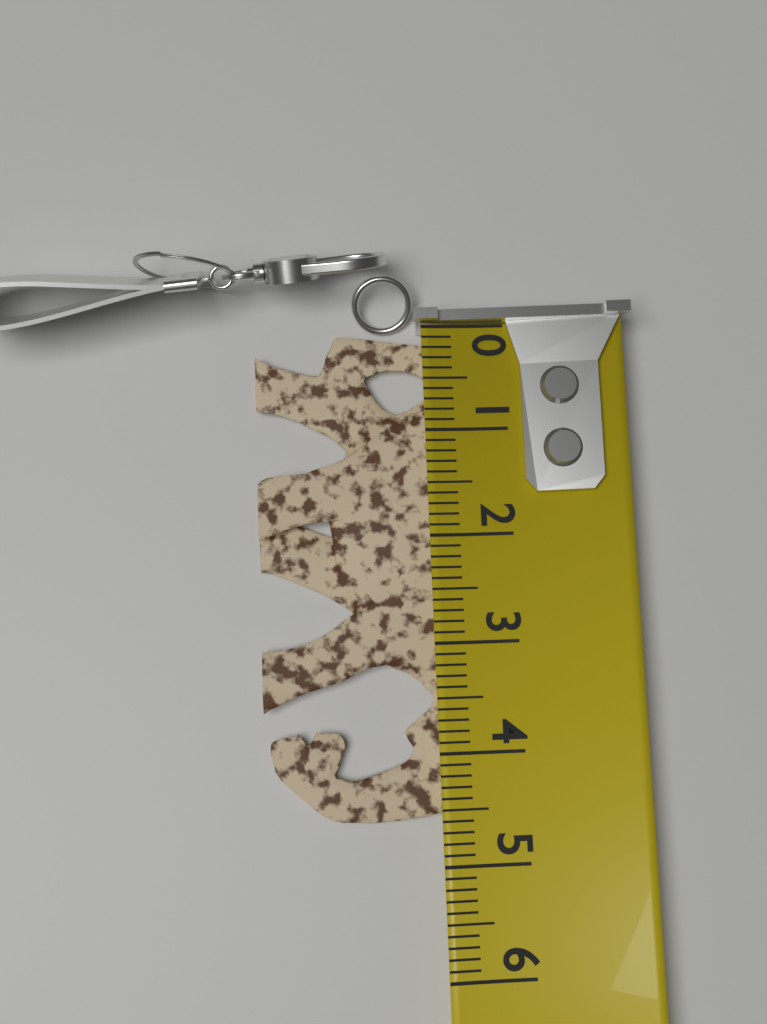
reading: 4.6 (no unit)
